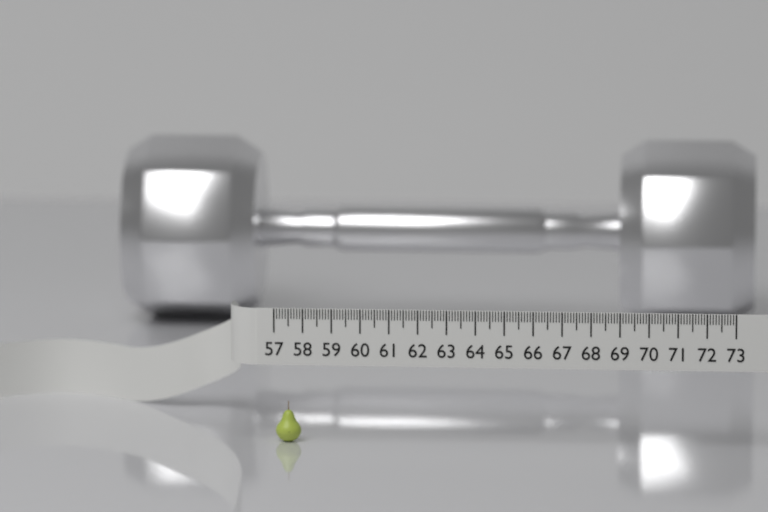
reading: 57.9 (no unit)
